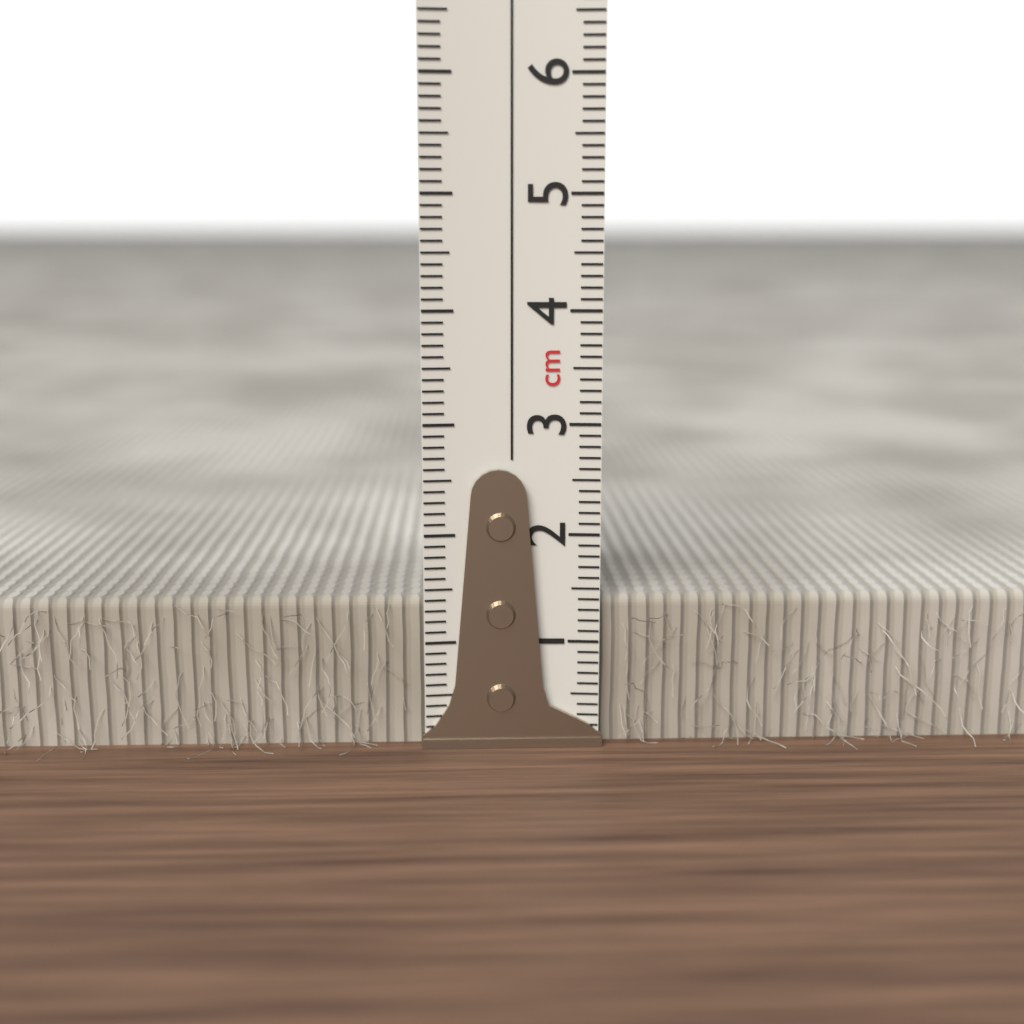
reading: 1.4 cm
